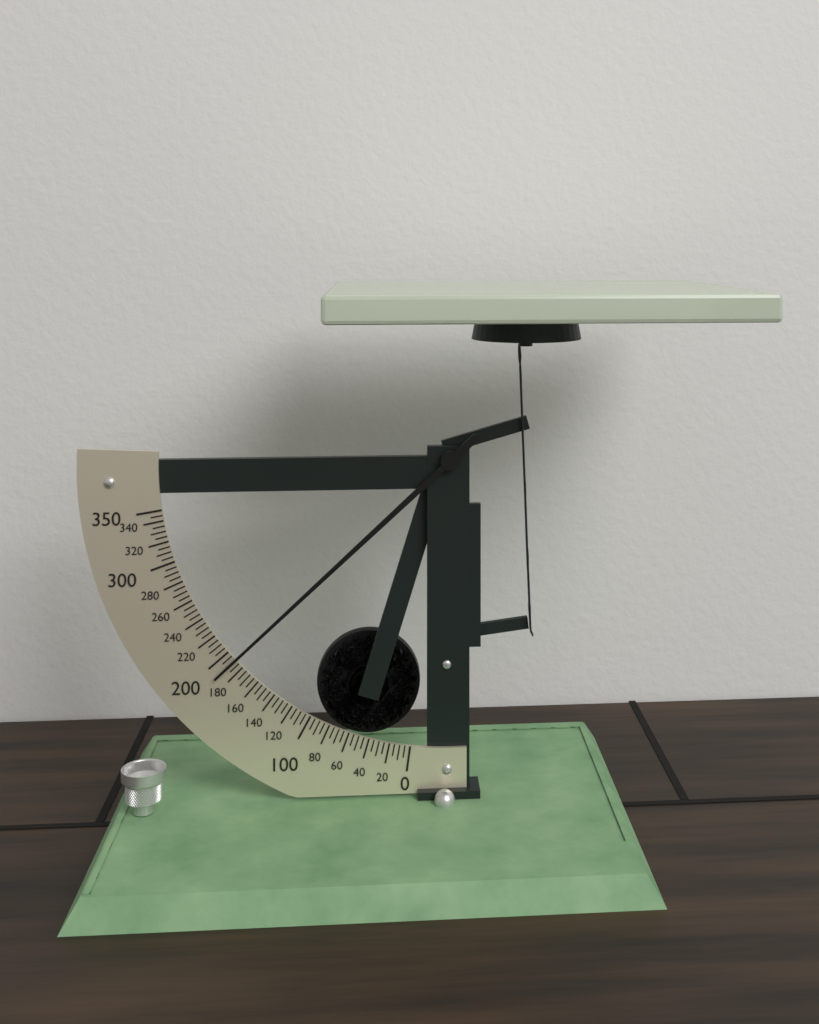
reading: 190 (no unit)
